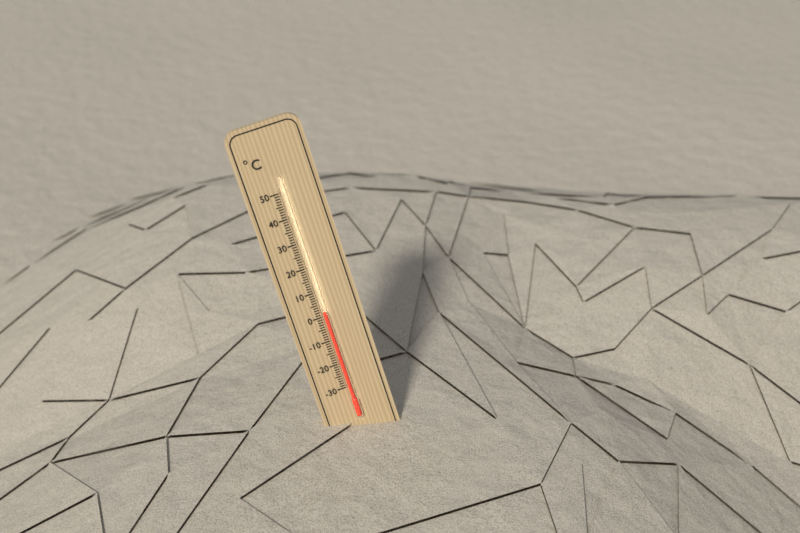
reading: 2 °C
